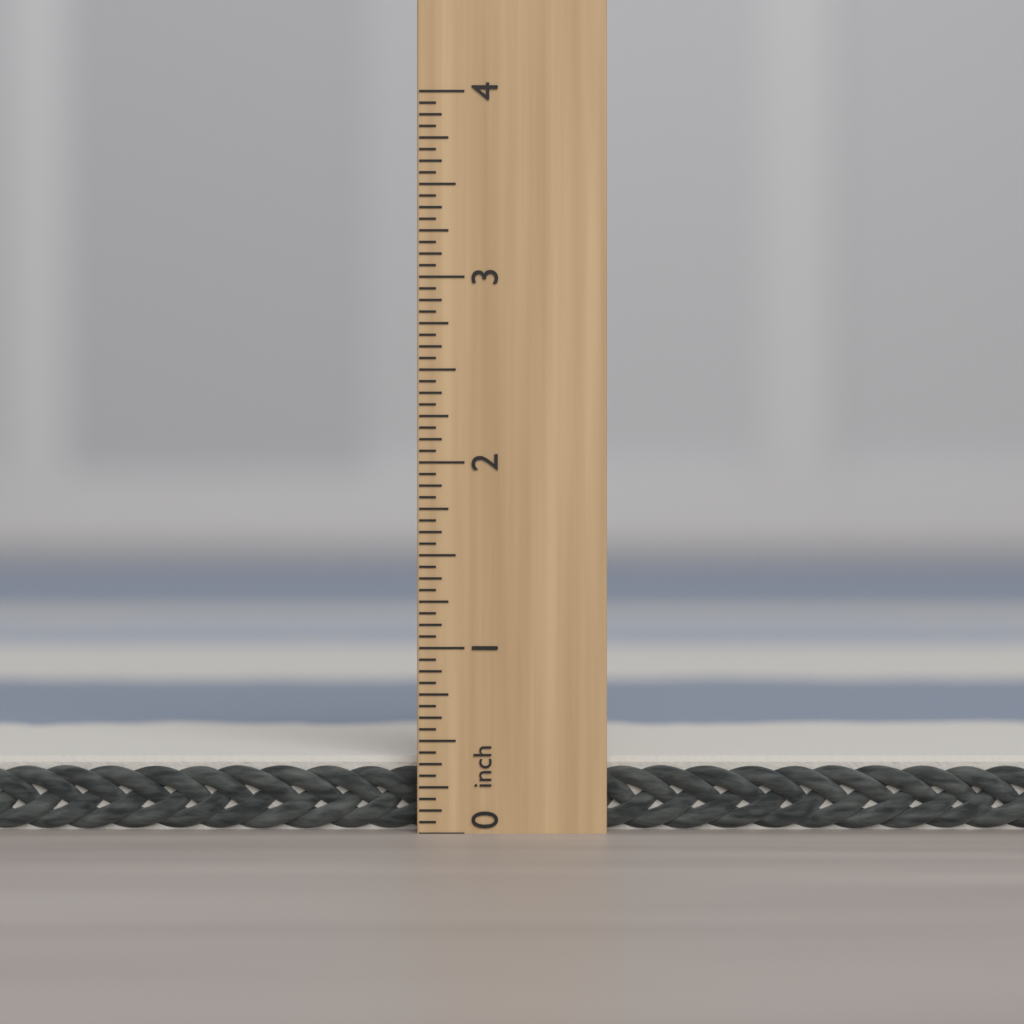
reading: 0.4000 inch
